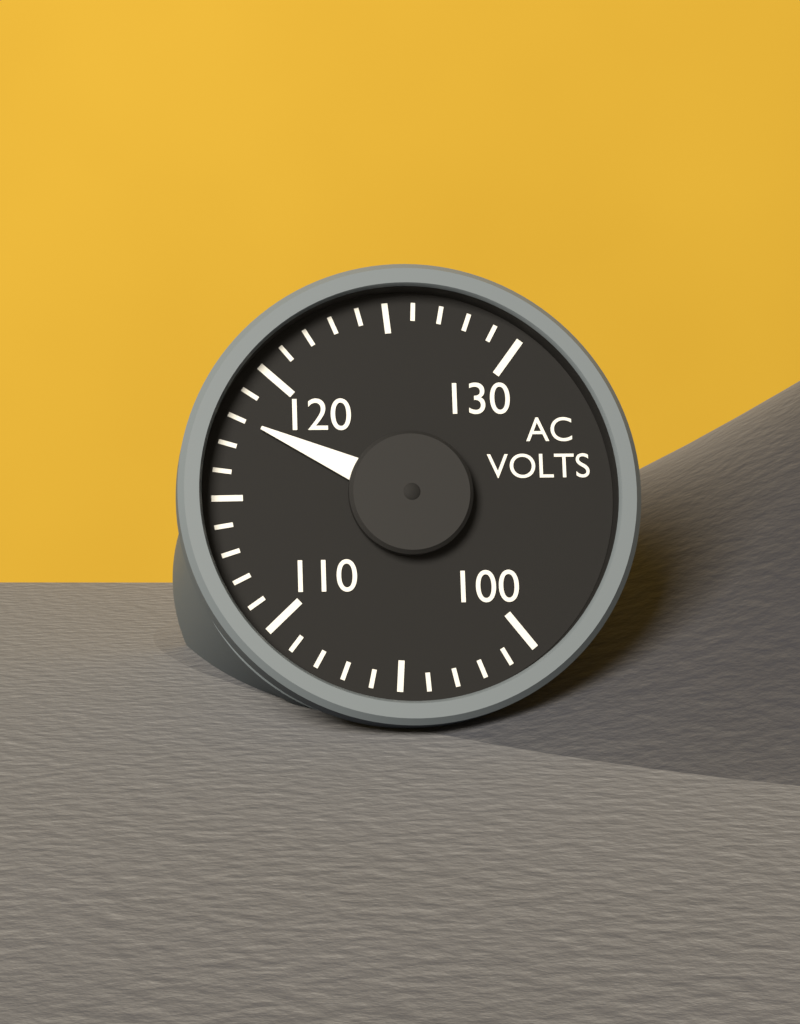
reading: 118 V
